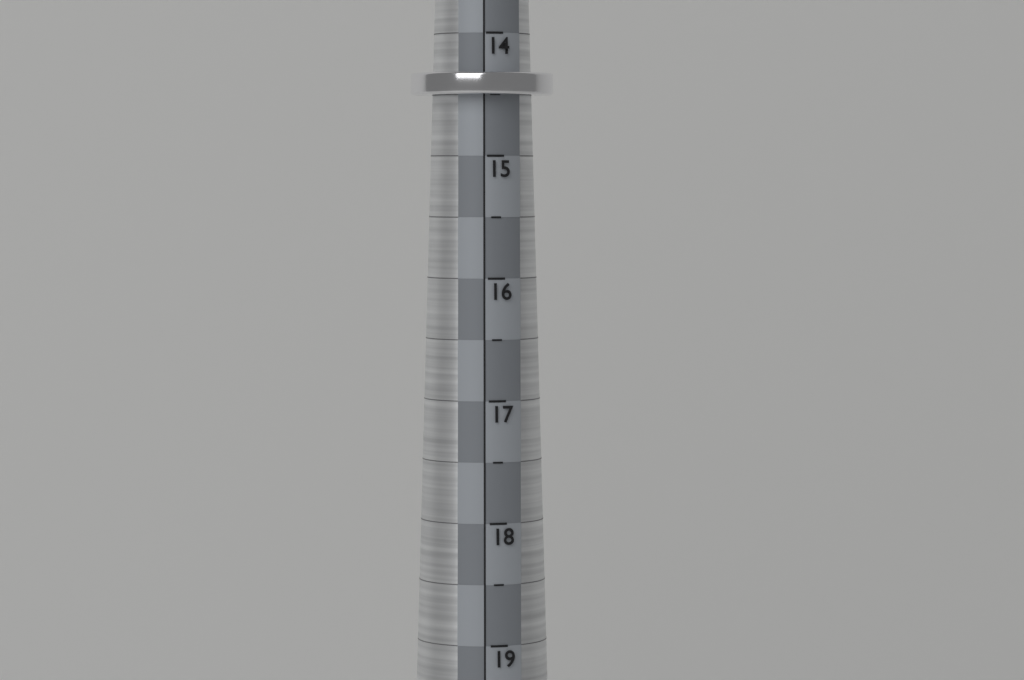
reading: 14.5 (no unit)
